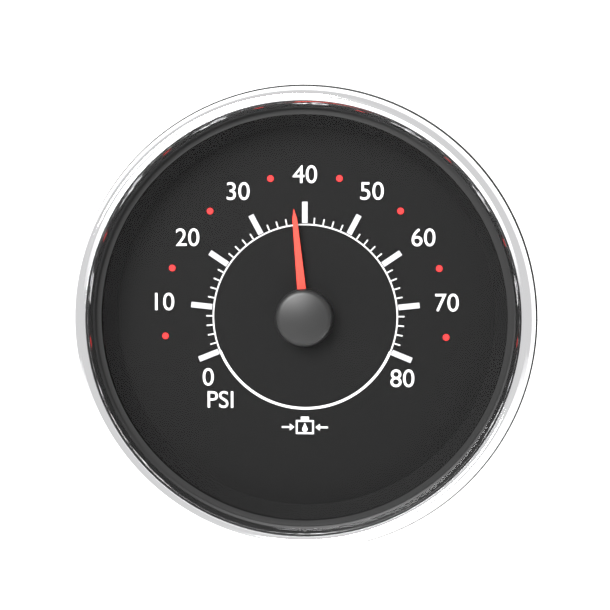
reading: 38 psi
